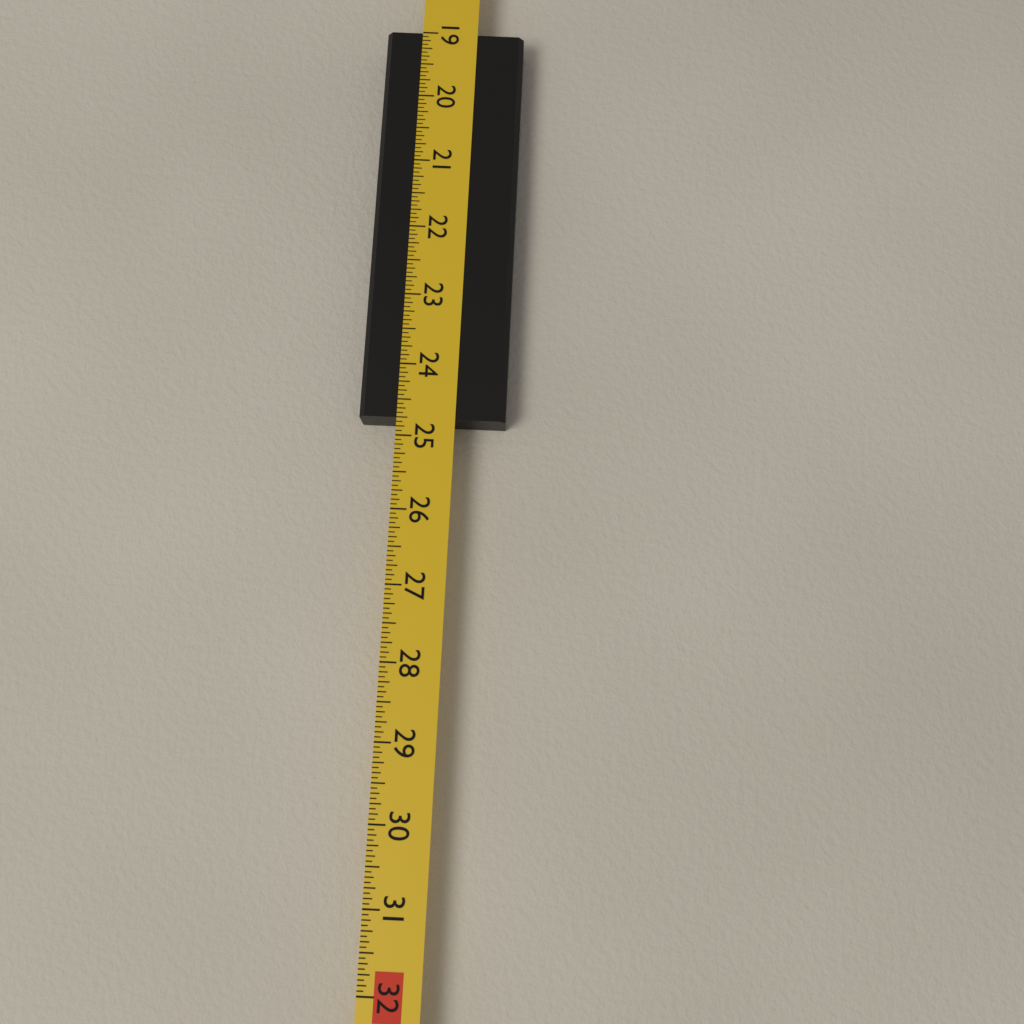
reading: 24.7500 in
